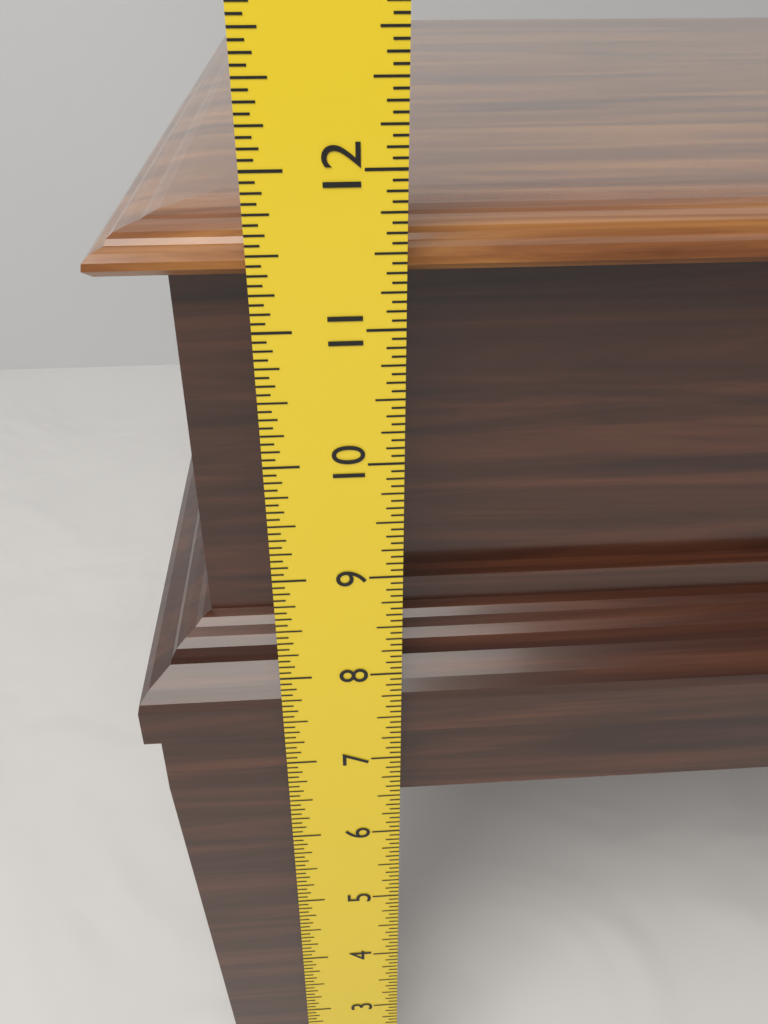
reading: 11.6250 in
